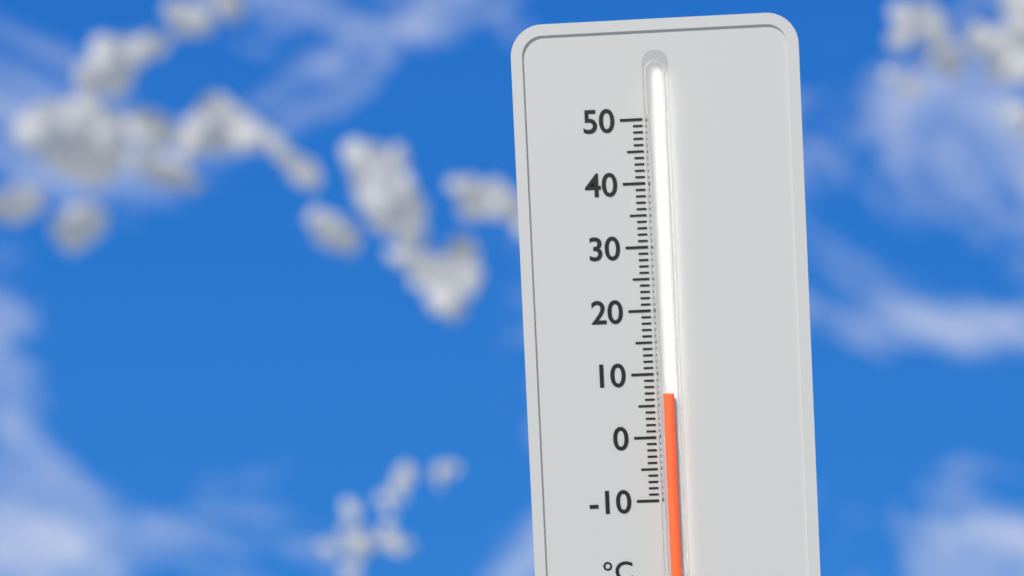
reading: 7 °C
